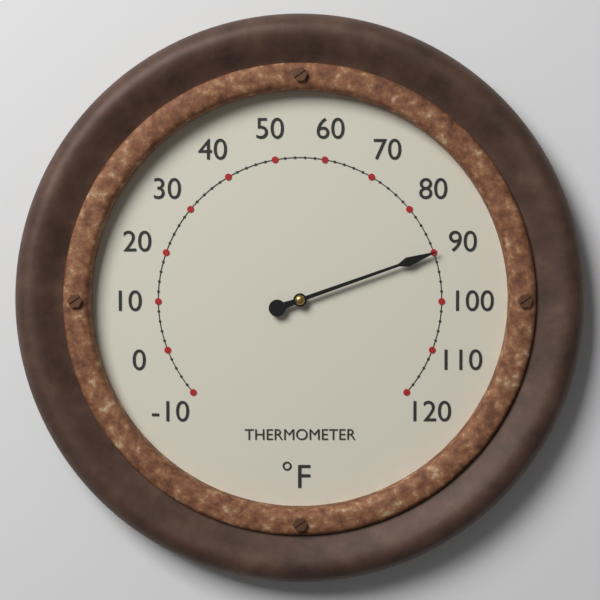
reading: 90 °F
